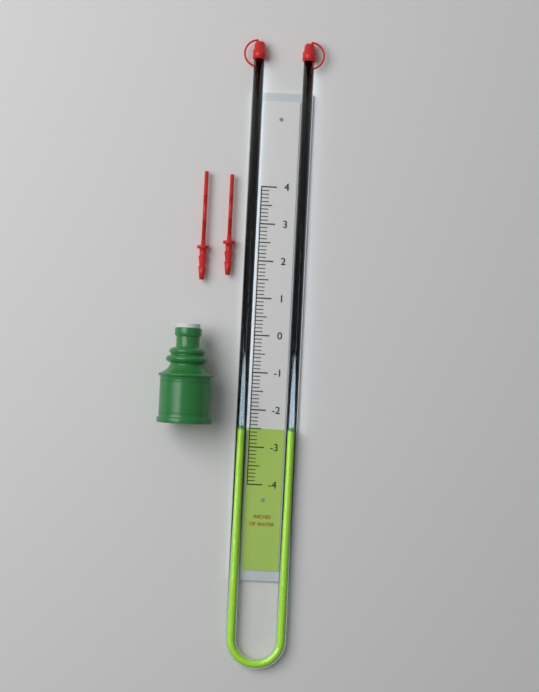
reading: -2.5 in
